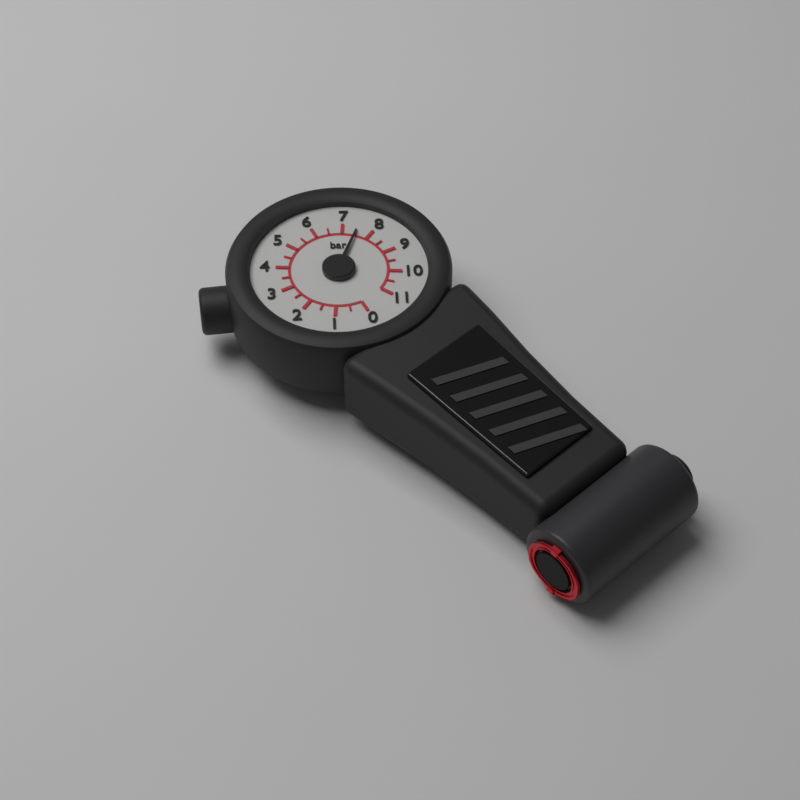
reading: 7.5 bar
